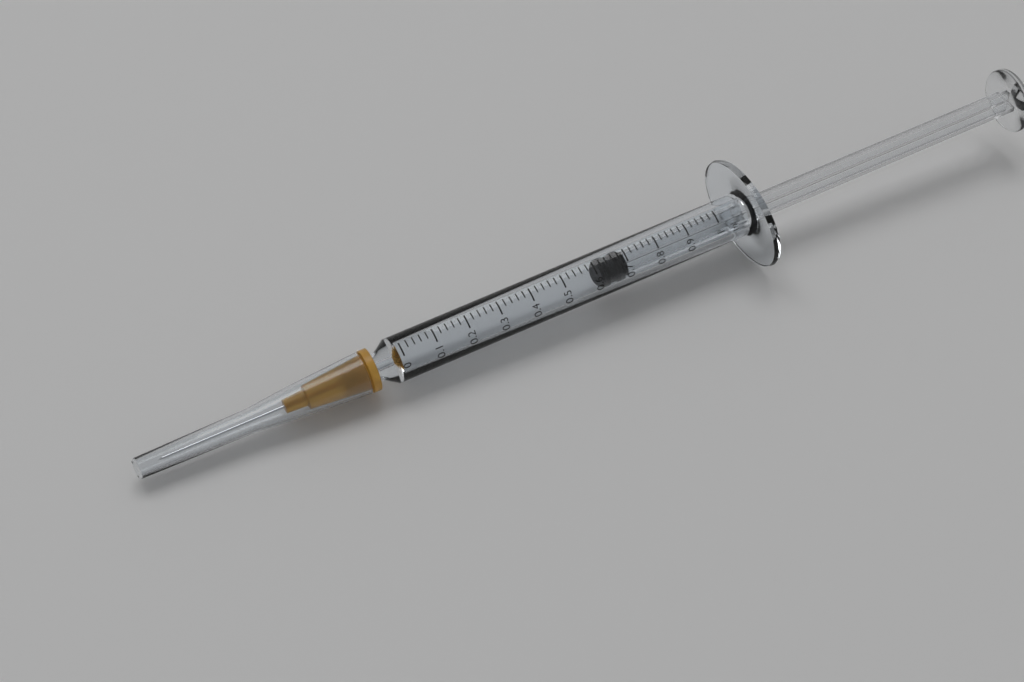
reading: 0.62 ml
